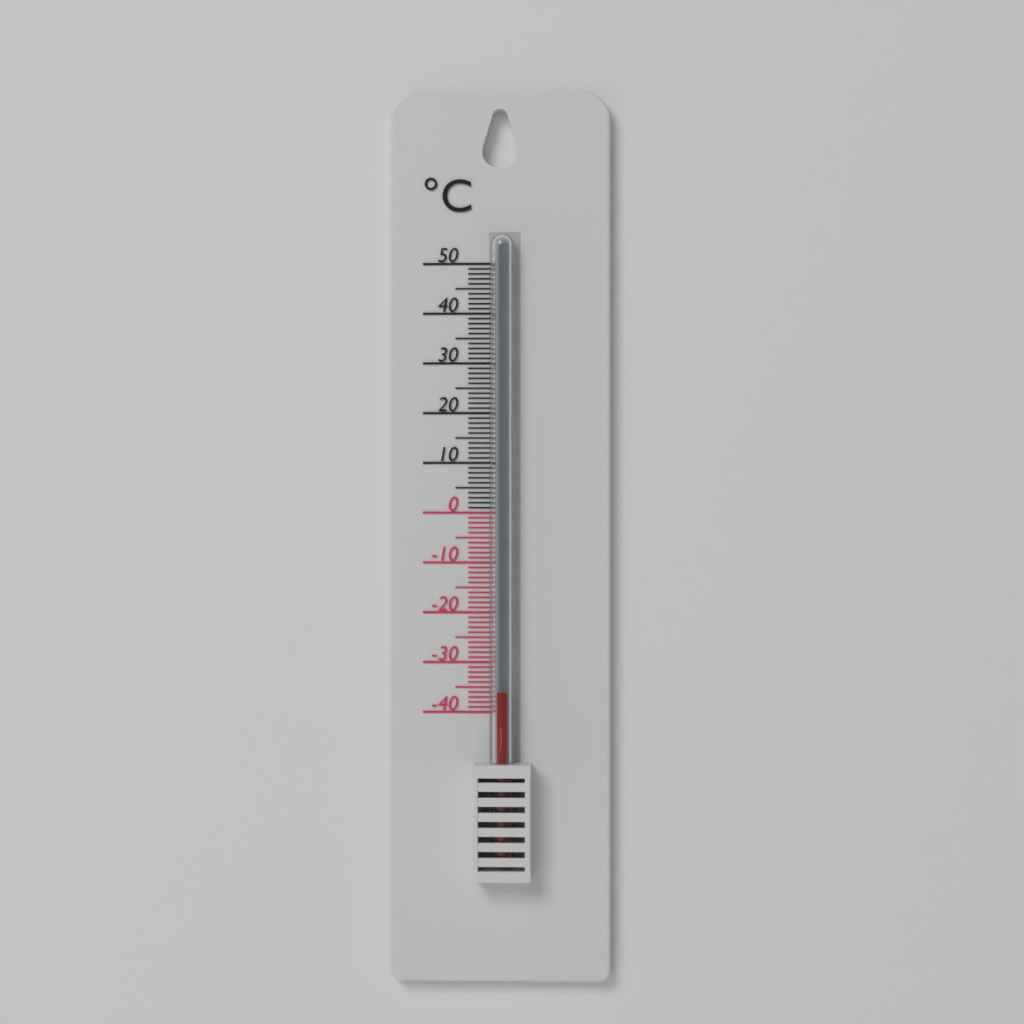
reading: -36 °C
